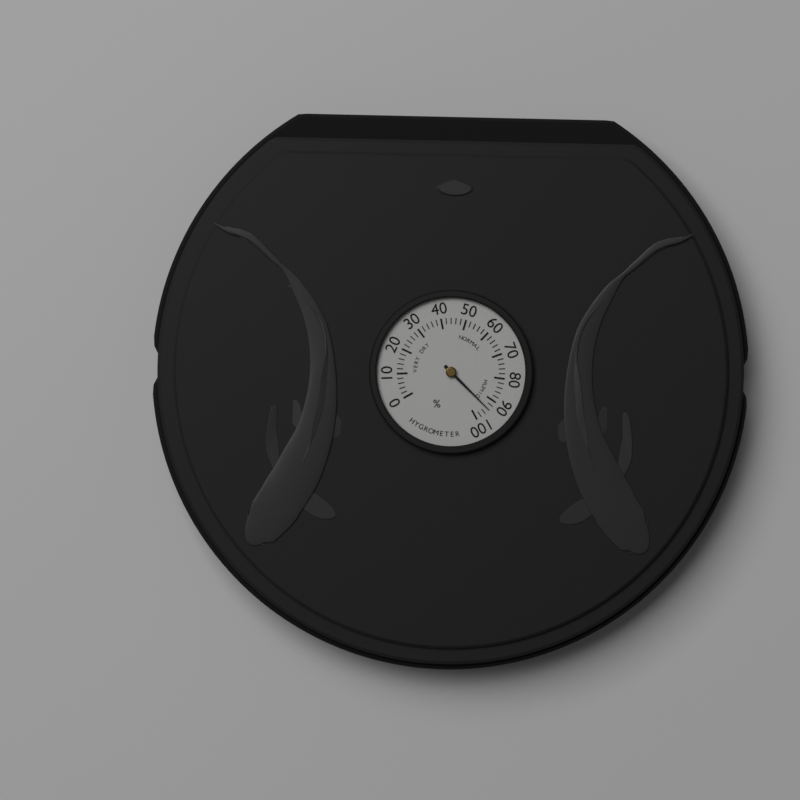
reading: 94 %
